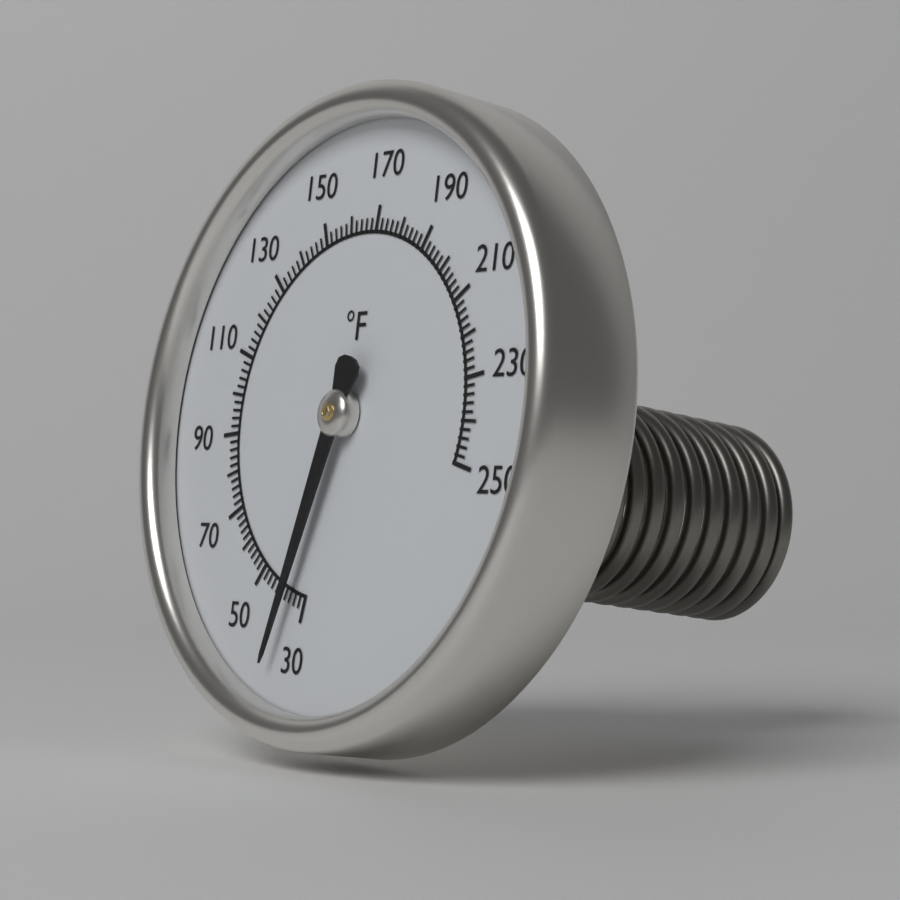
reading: 36 °F
